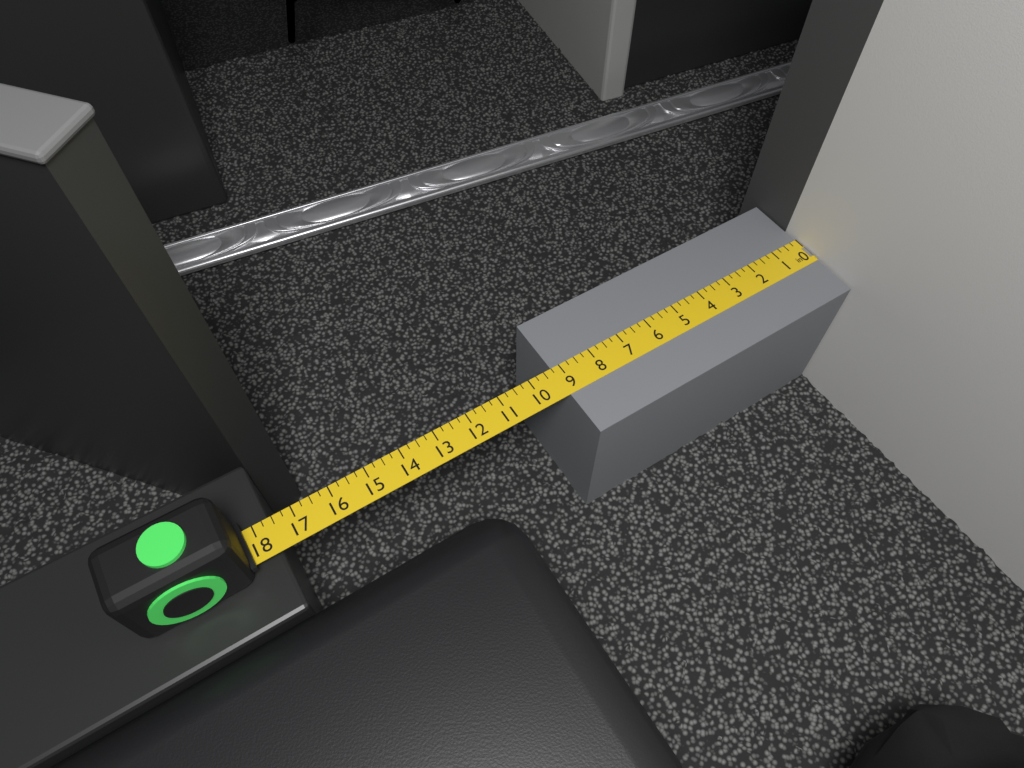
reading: 9.25 in
